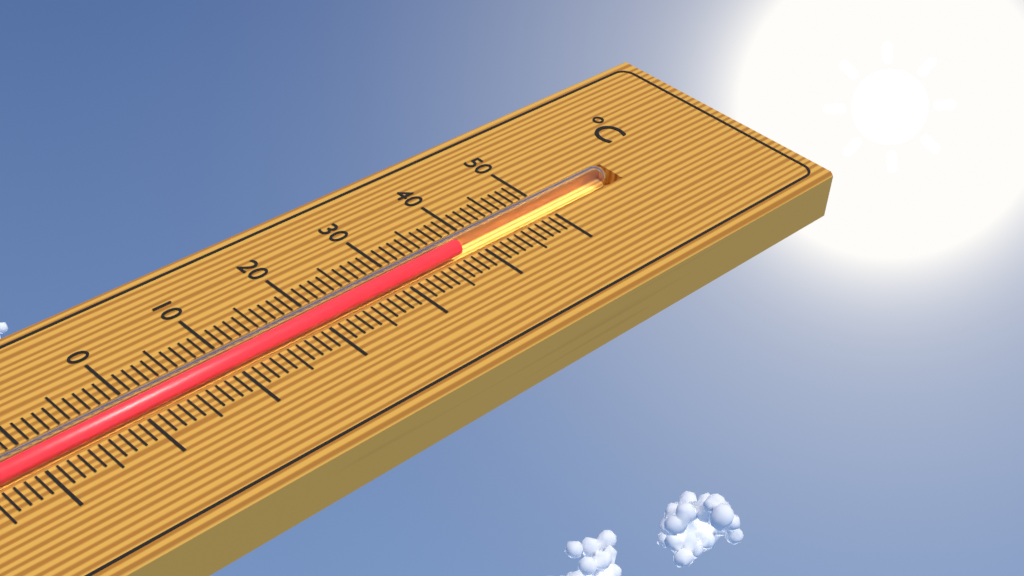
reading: 38 °C
